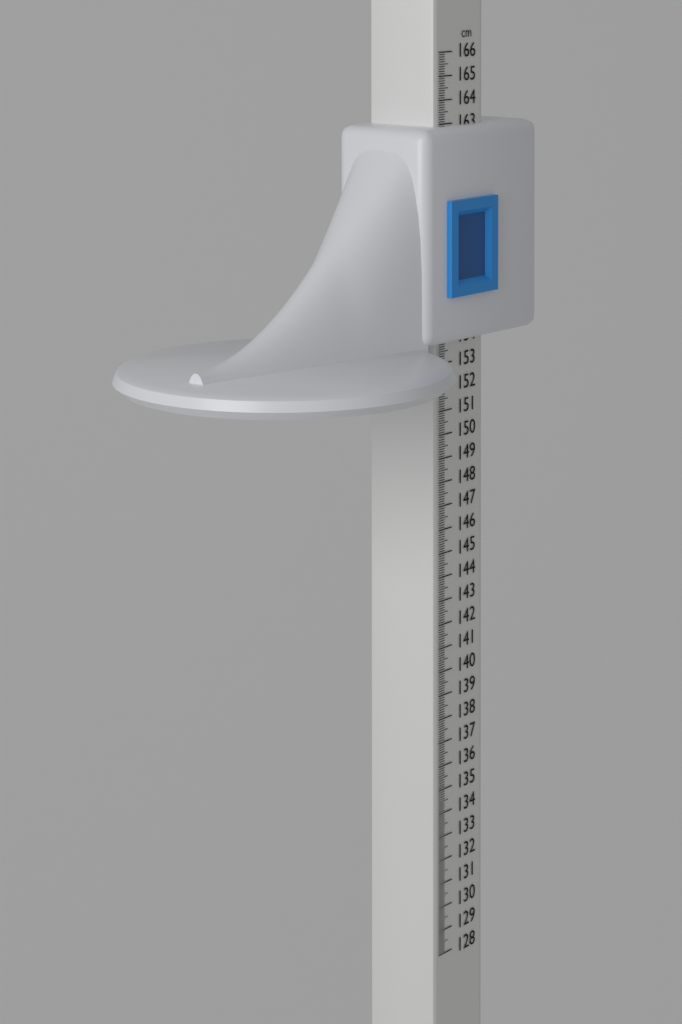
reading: 162.9 cm
